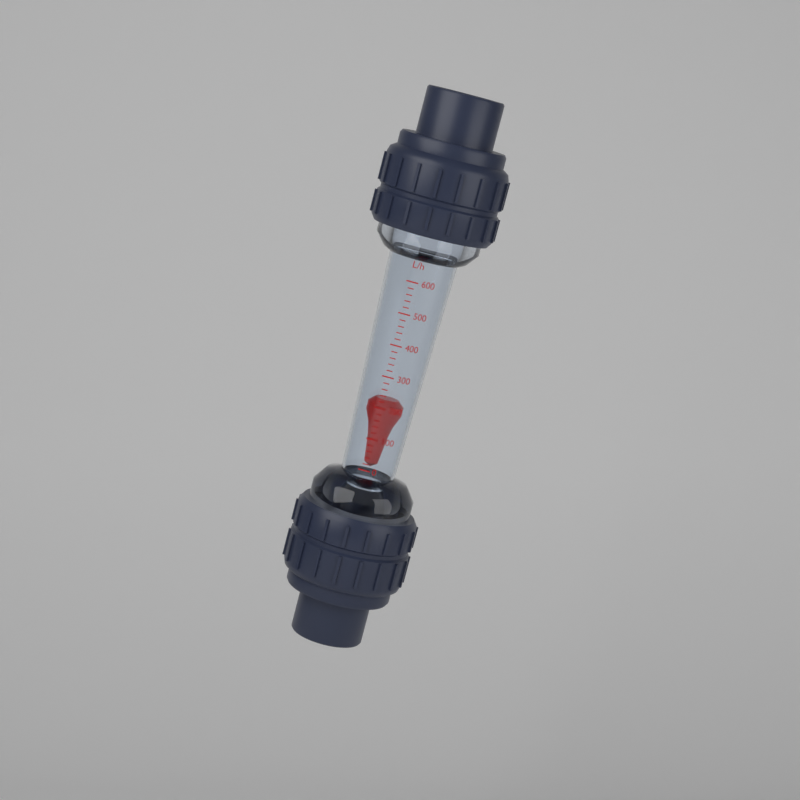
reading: 220 L/h
